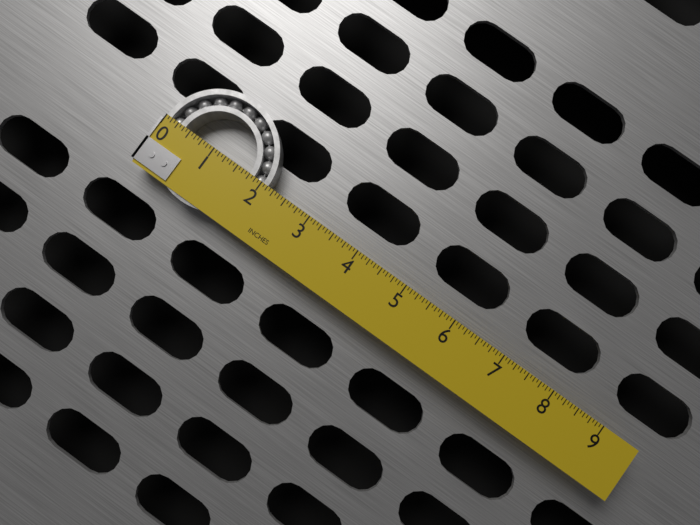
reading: 2.1250 in
